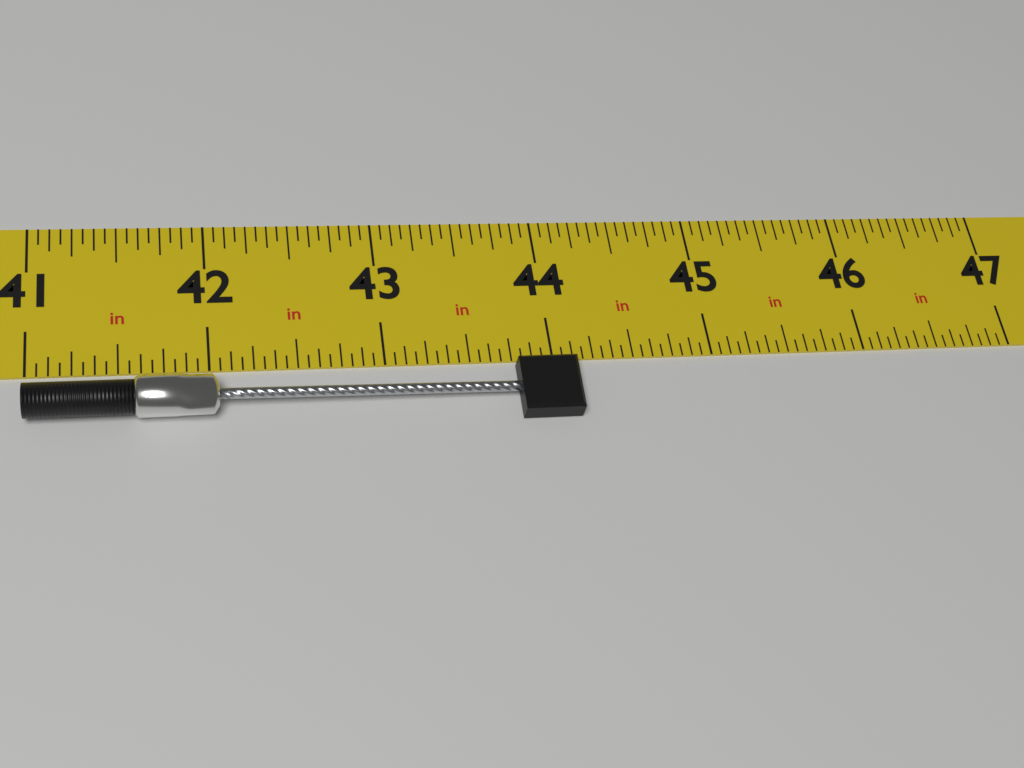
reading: 44.1250 in
